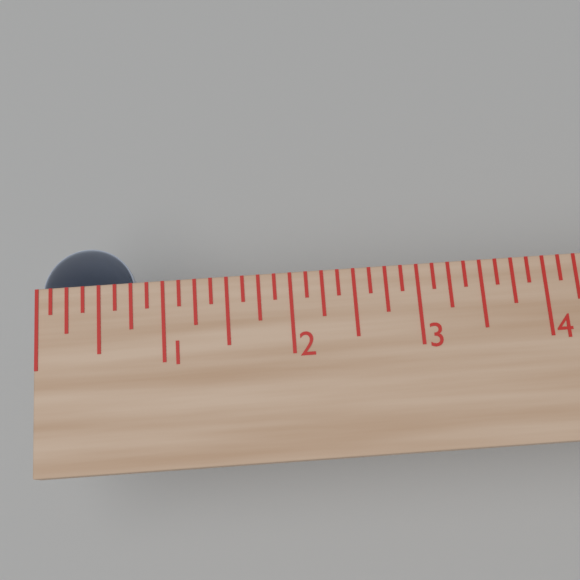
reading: 0.750 in
